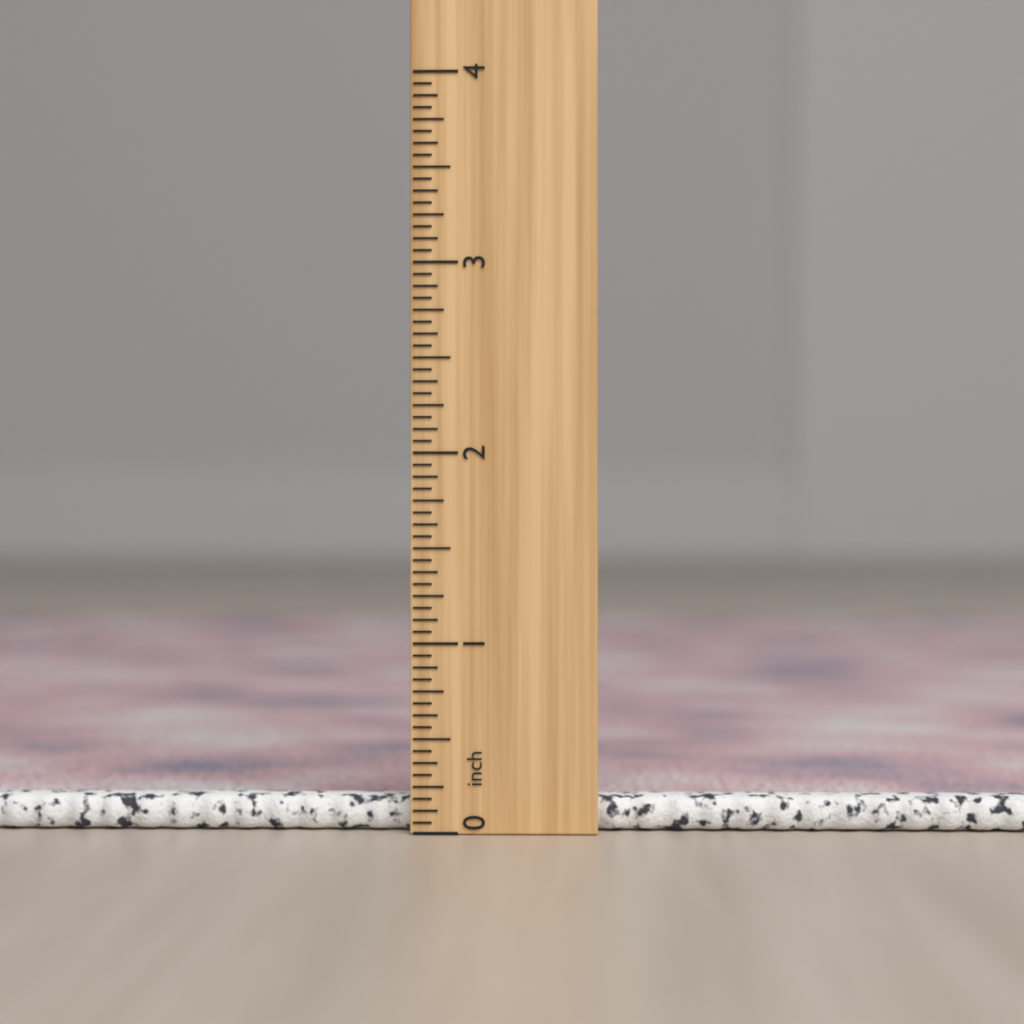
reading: 0.1875 inch
